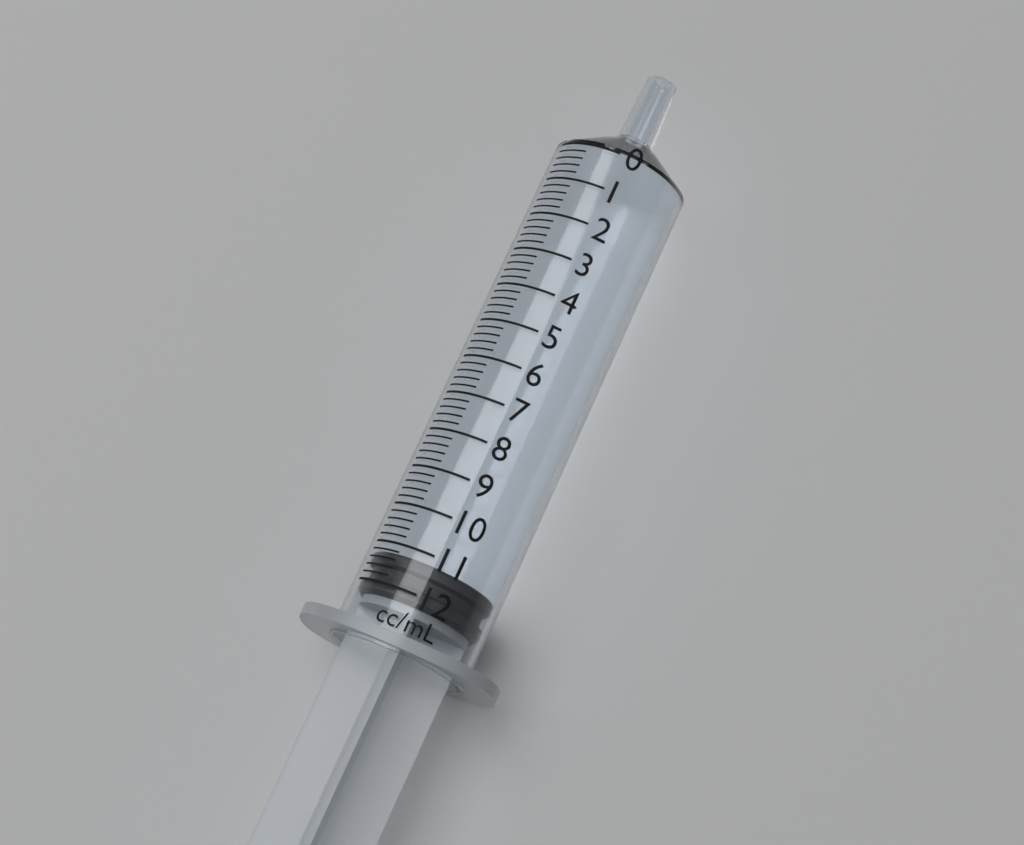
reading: 11.2 ml
